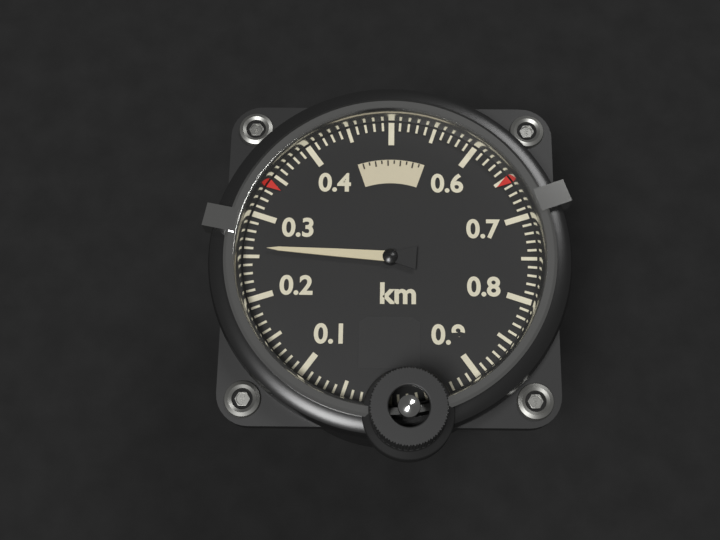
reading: 0.26 km
